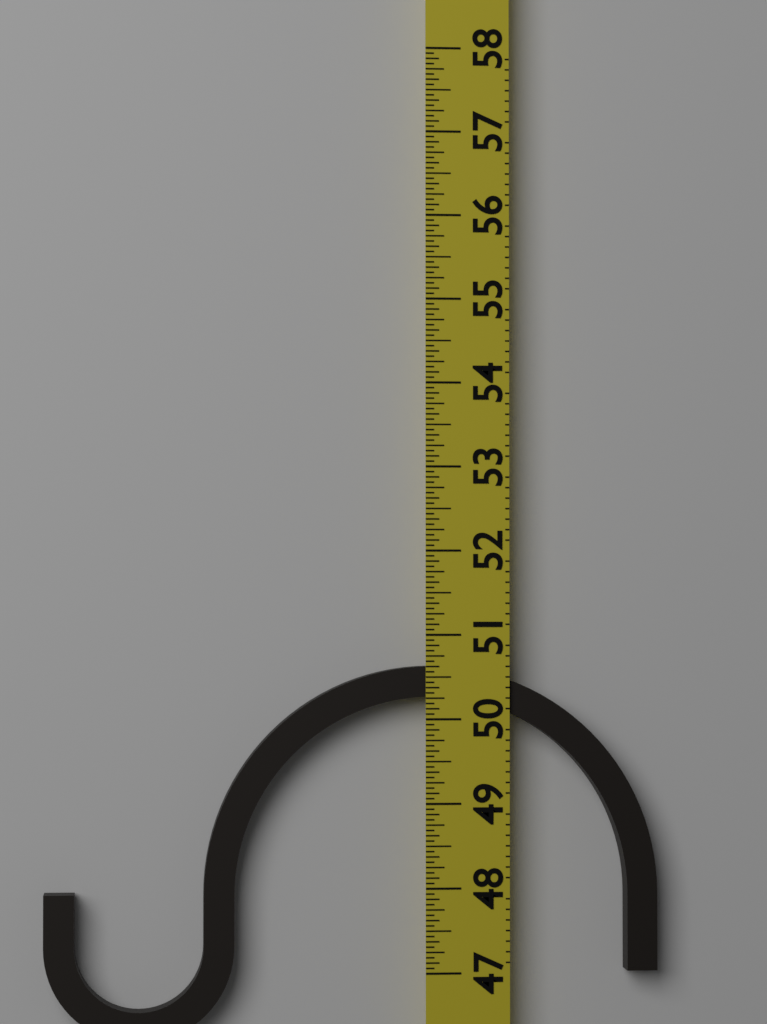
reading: 50.6250 (no unit)
